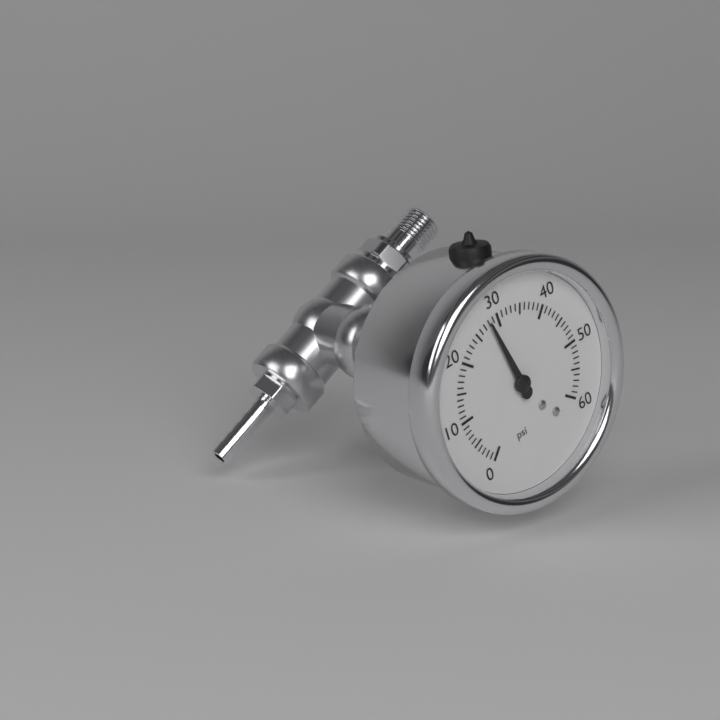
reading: 28 psi
